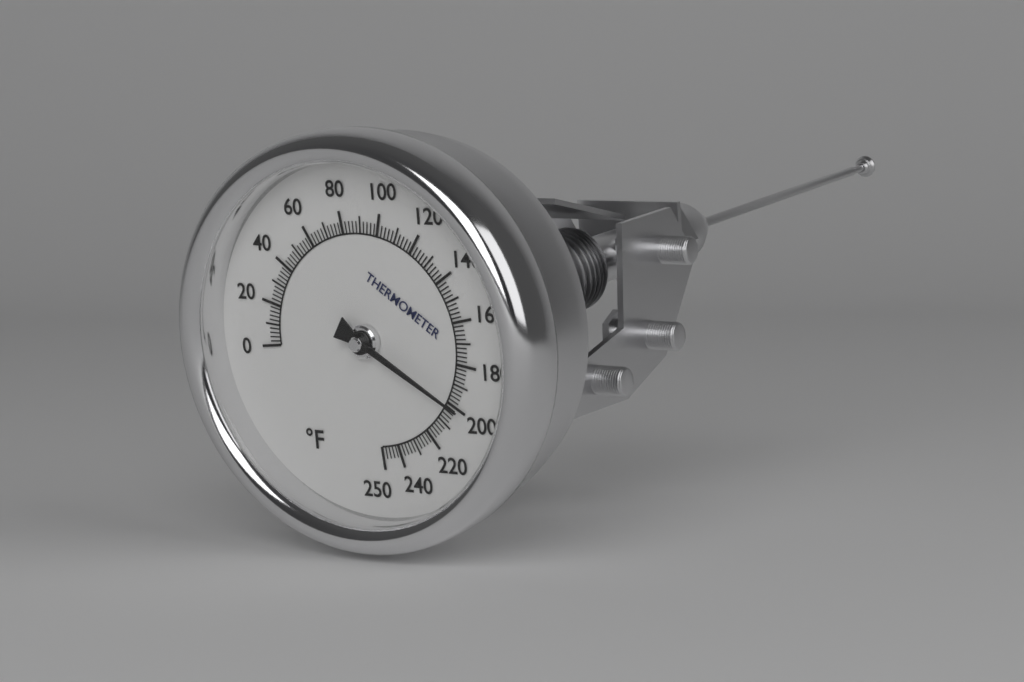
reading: 200 °F
